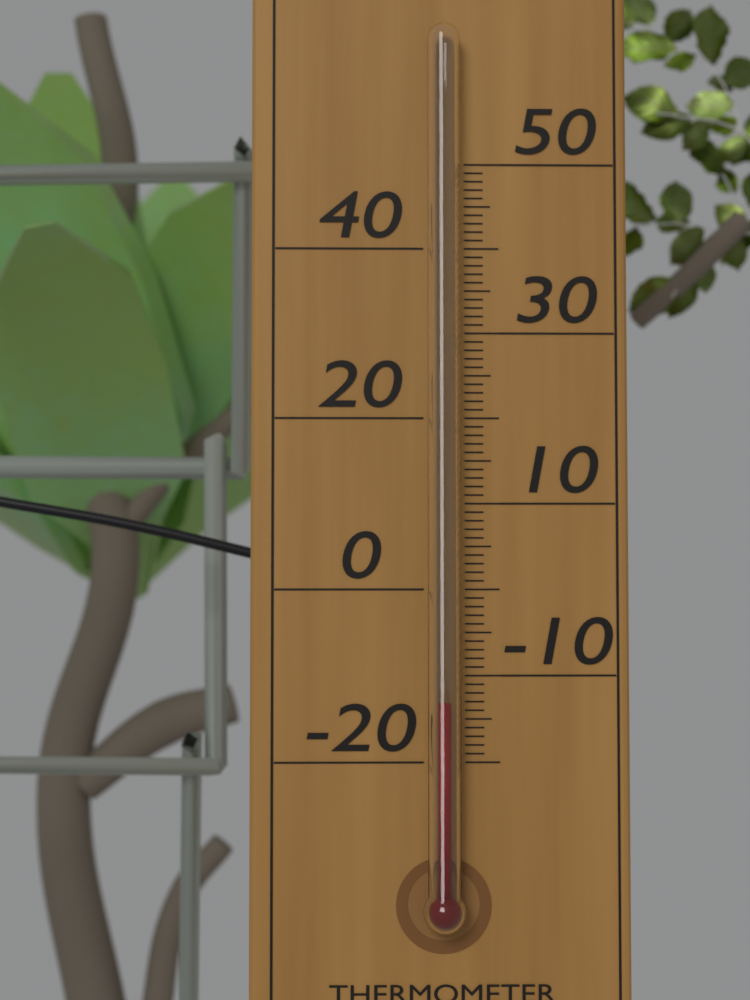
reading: -13 °C
